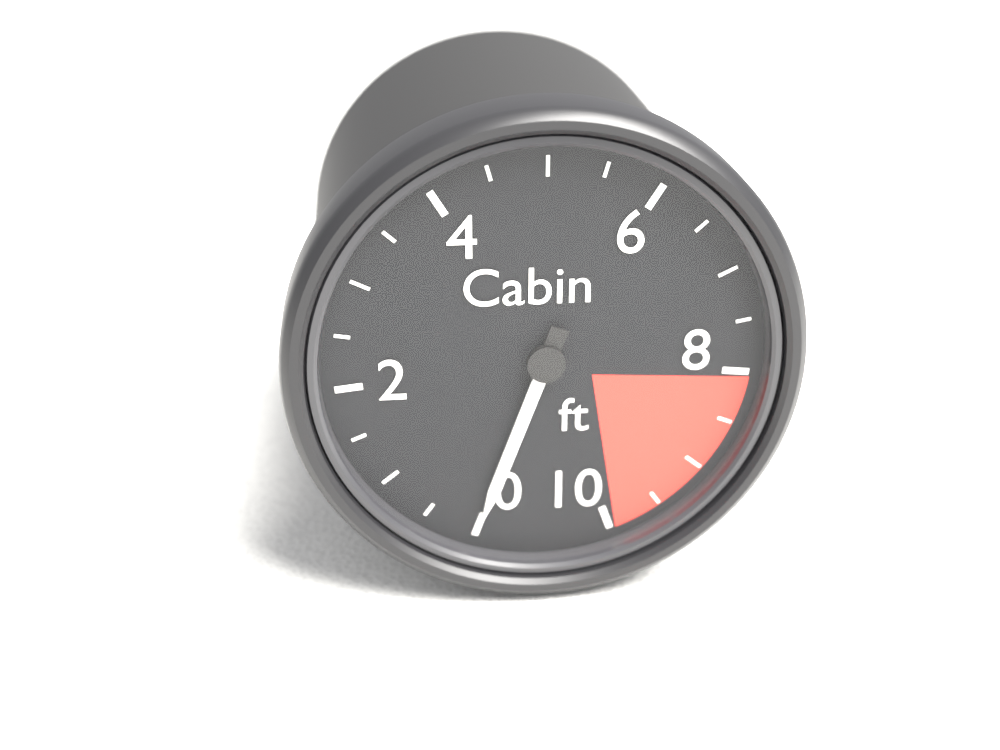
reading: 0.0 ft
